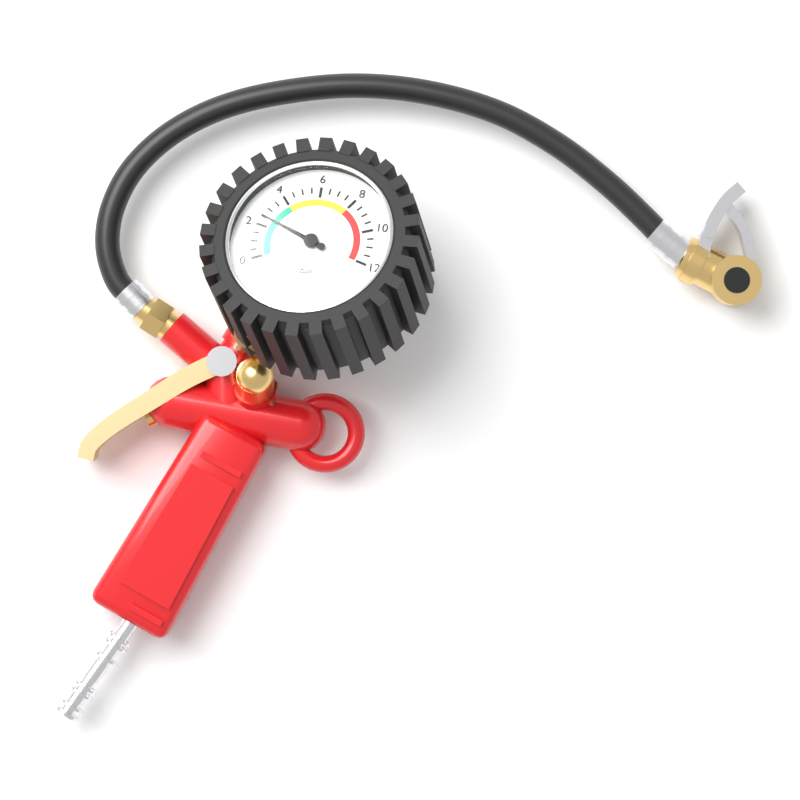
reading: 2.5 bar
